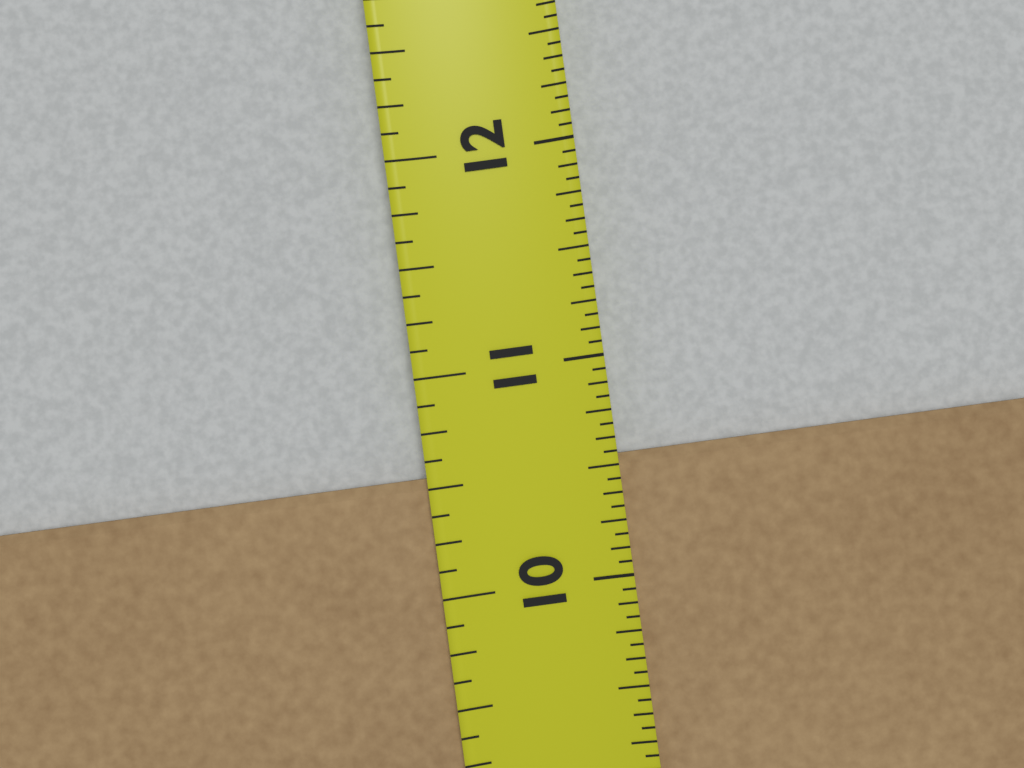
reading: 10.5625 in
